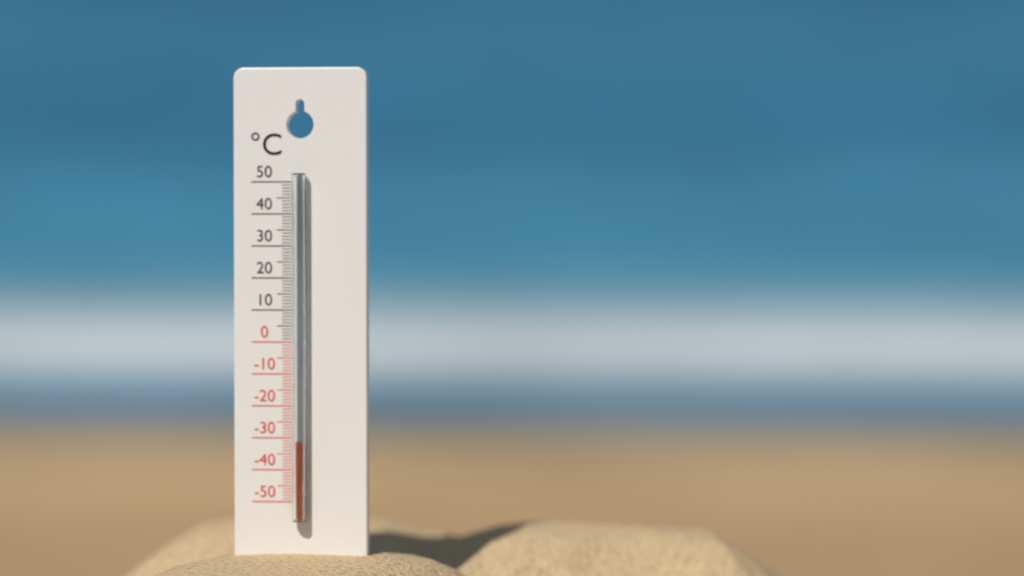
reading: -31 °C
